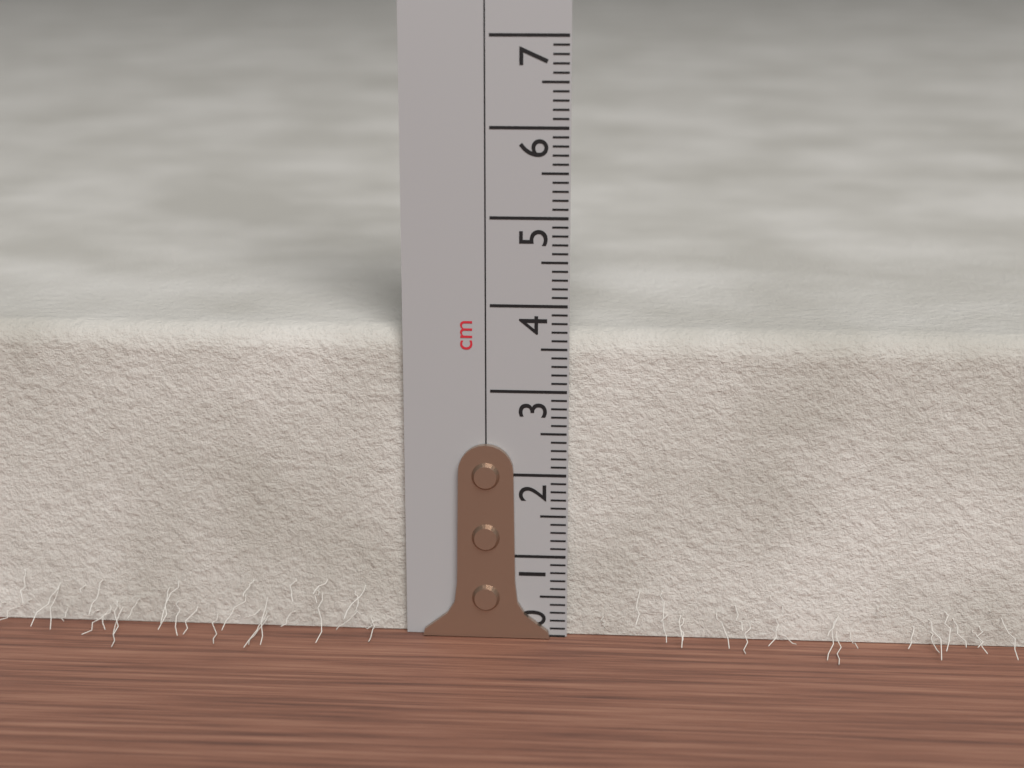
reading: 3.7 cm
